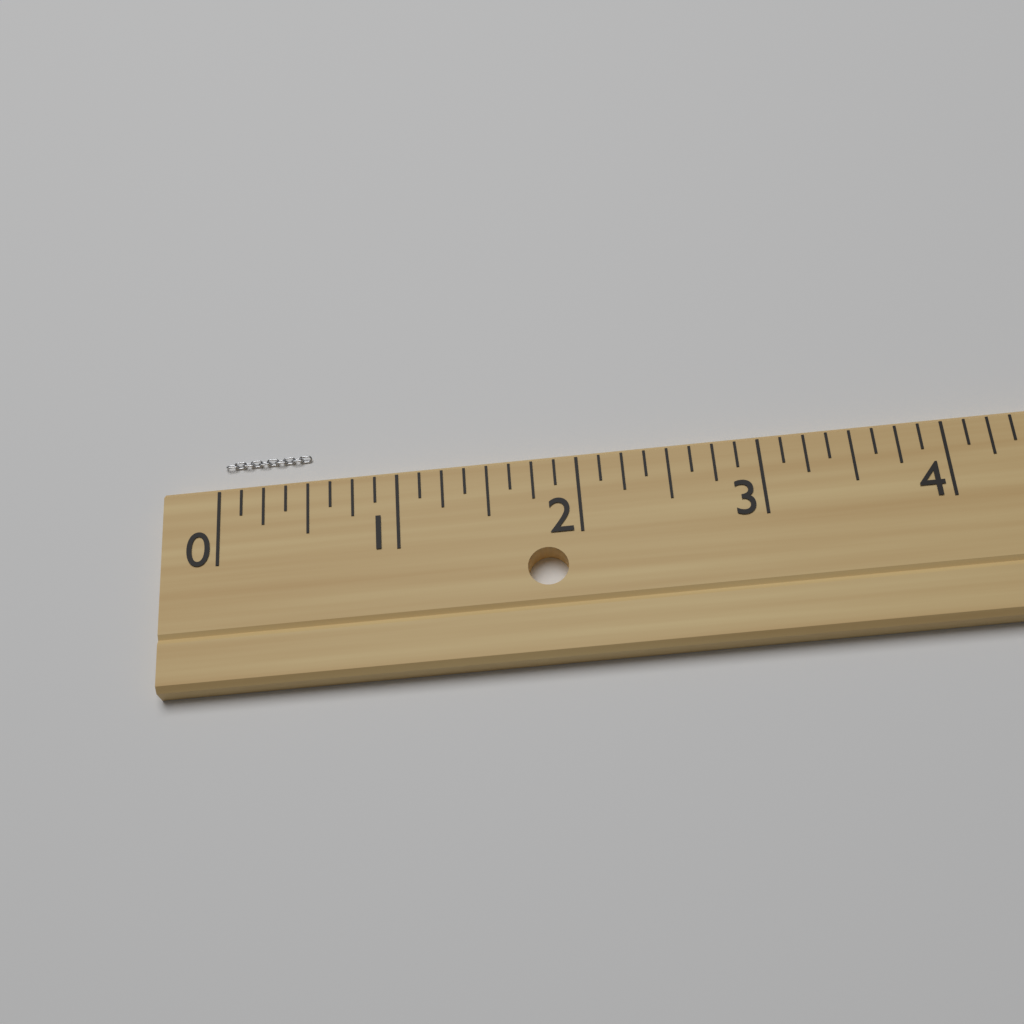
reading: 0.500 (no unit)
